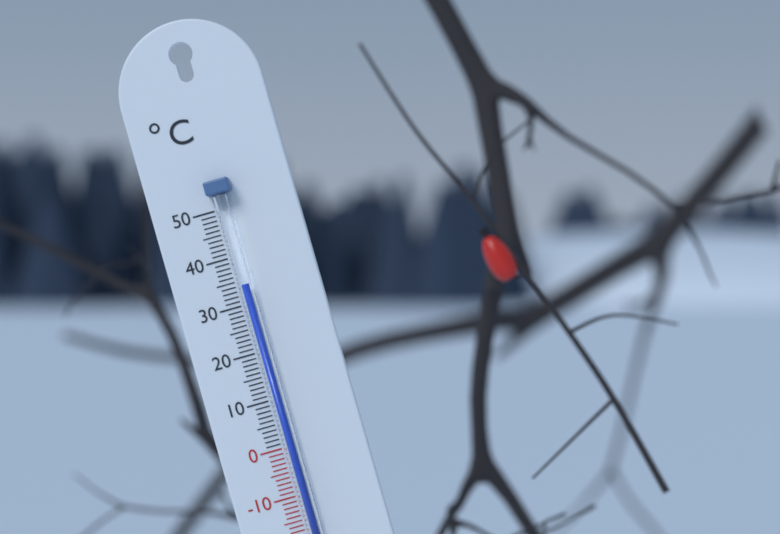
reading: 34 °C
